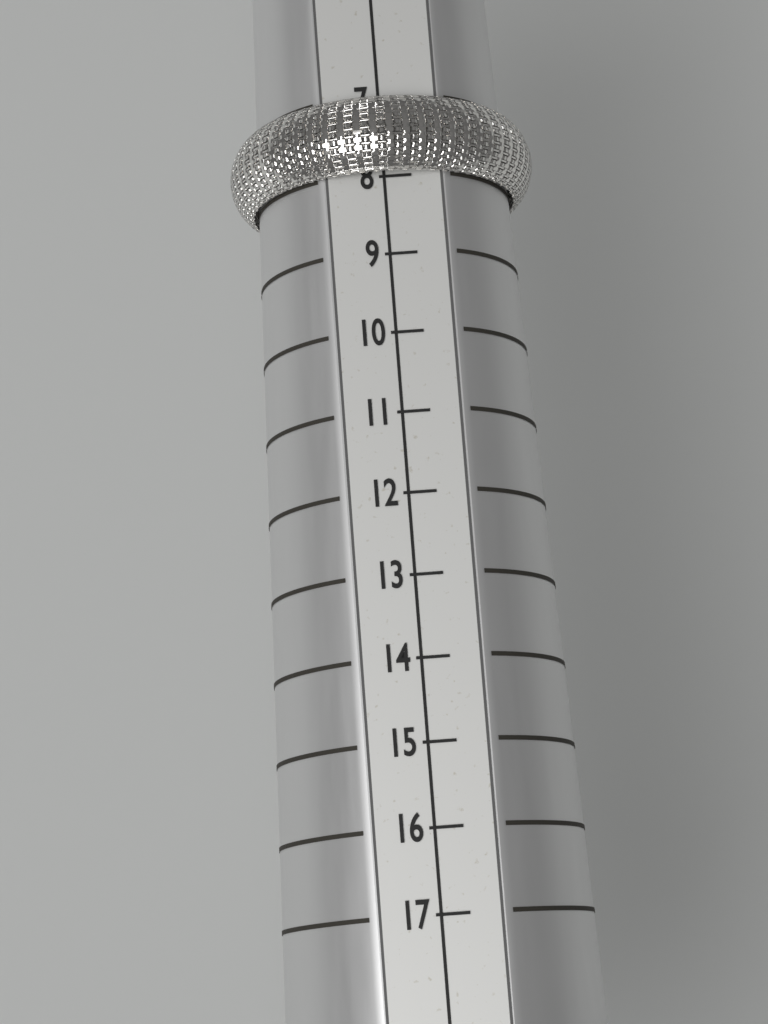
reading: 8 (no unit)
